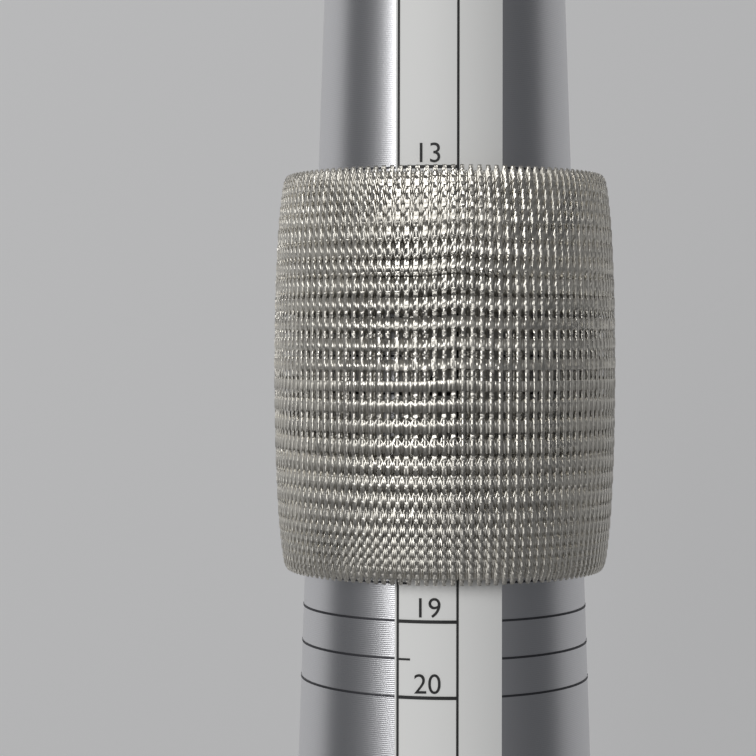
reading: 18.5 (no unit)
